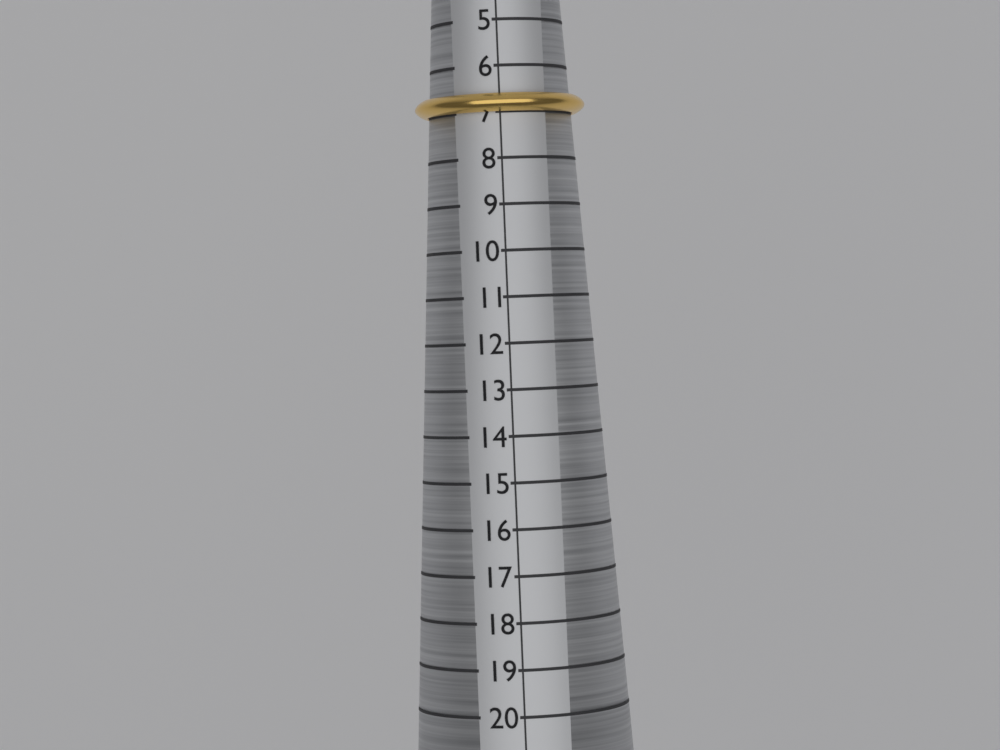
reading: 7 (no unit)
